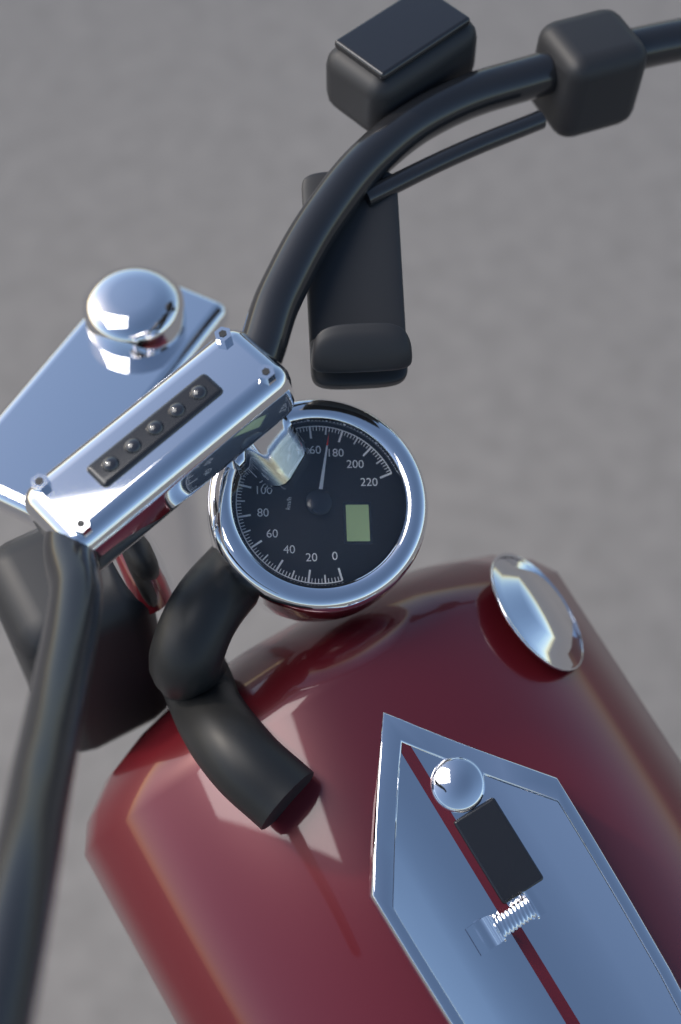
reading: 172 km/h
